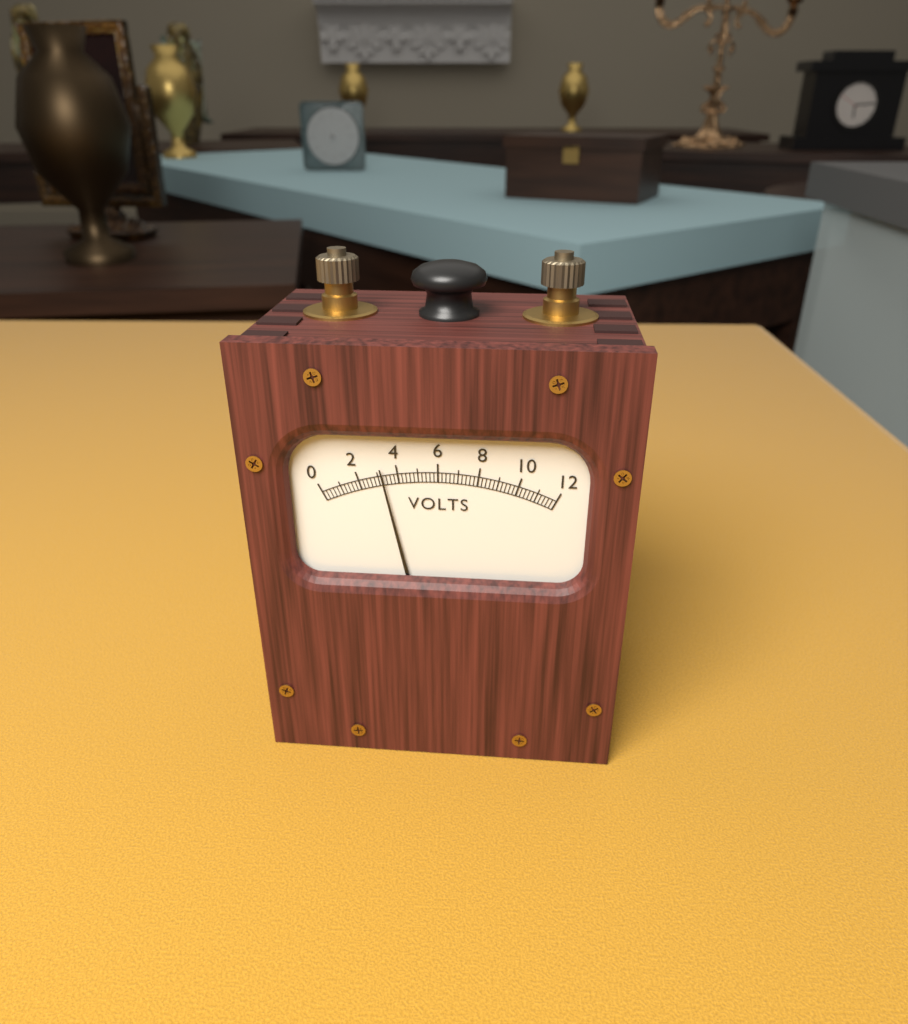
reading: 3.2 V
